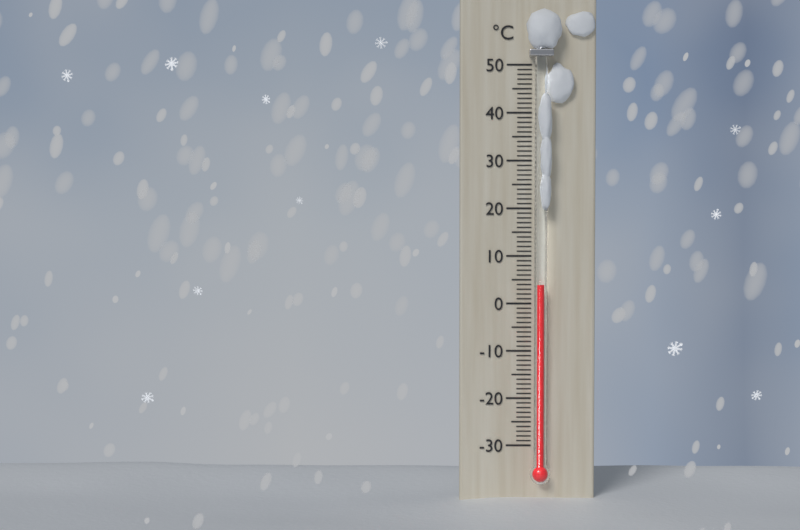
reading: 4 °C
